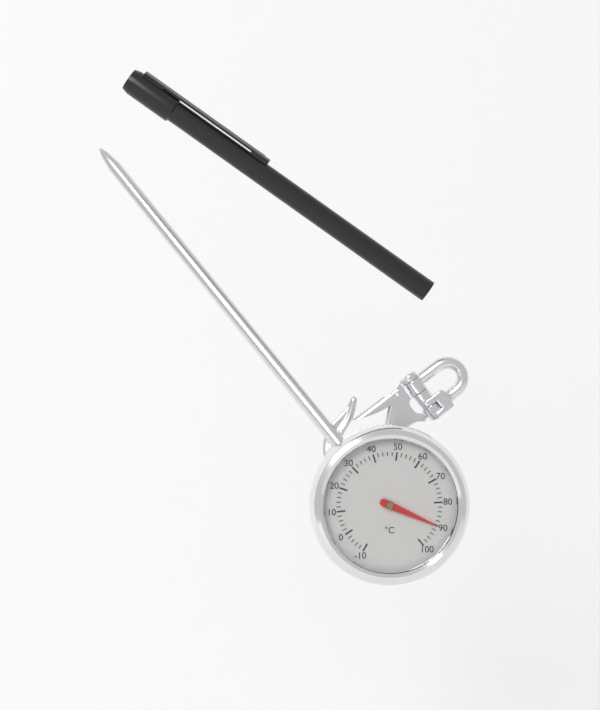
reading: 90 °C
